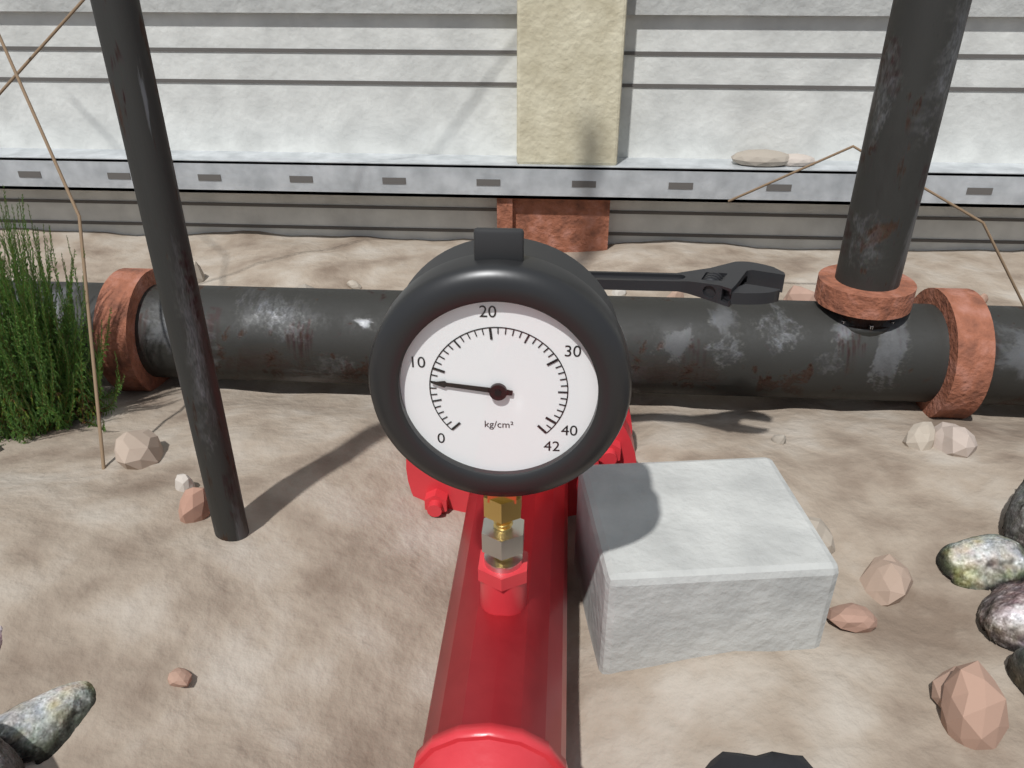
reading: 8 kg/cm²
